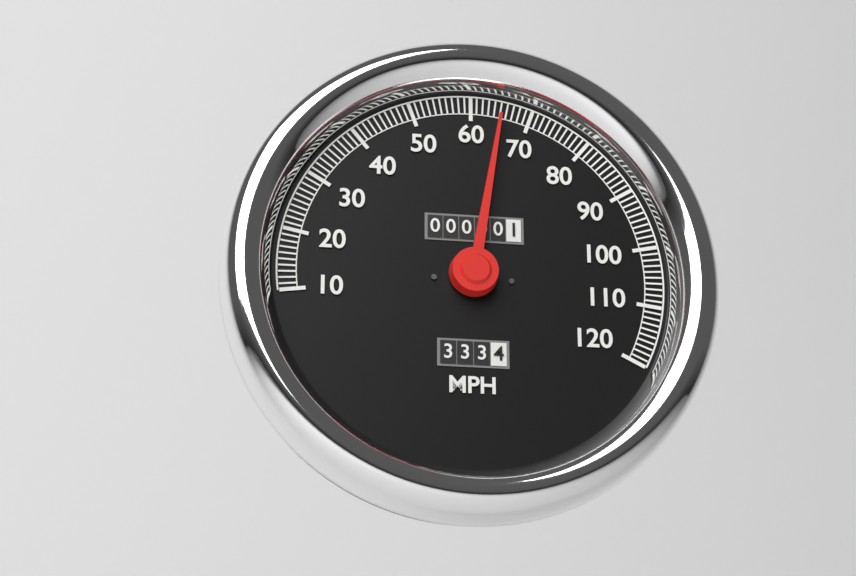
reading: 65 MPH
